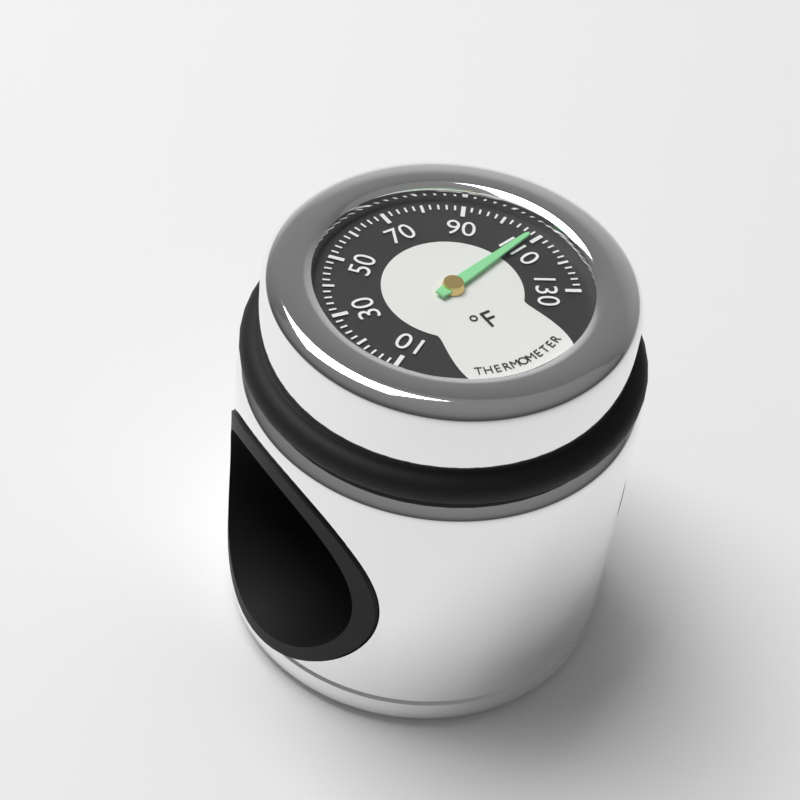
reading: 108 °F
